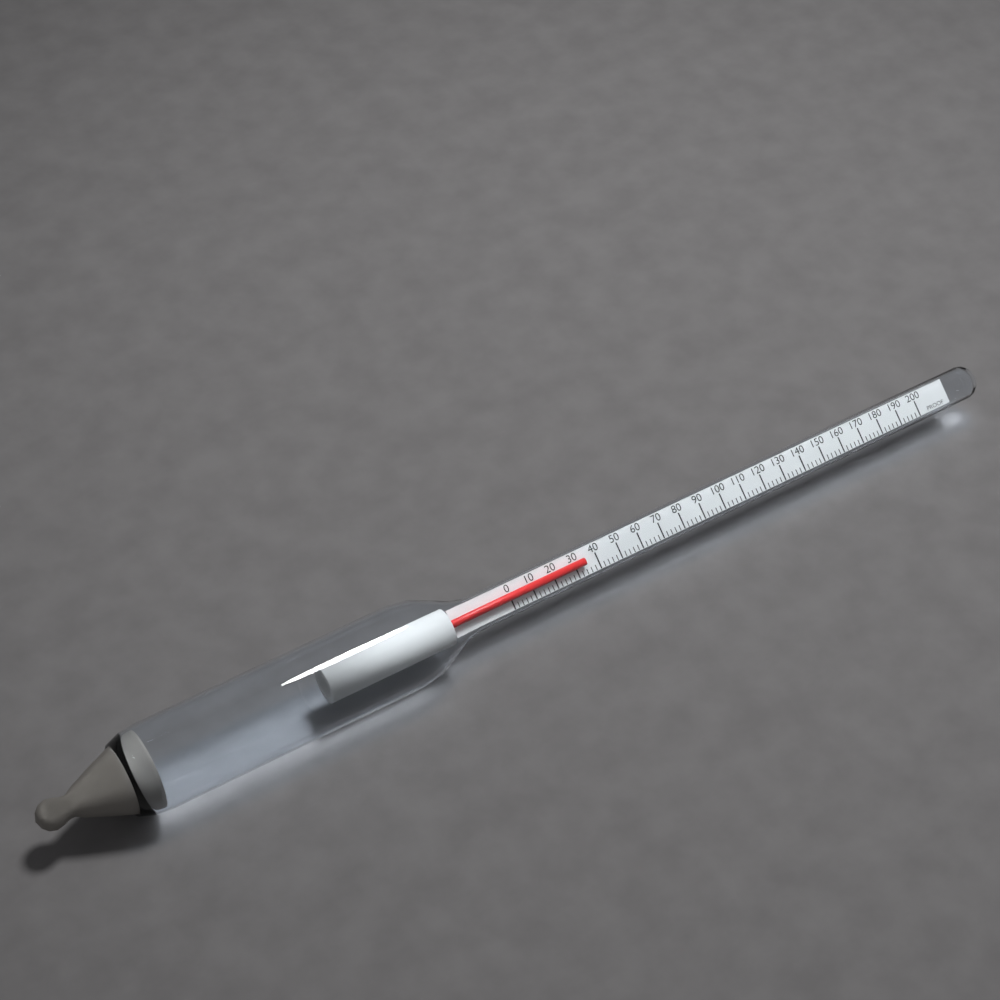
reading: 34 proof
